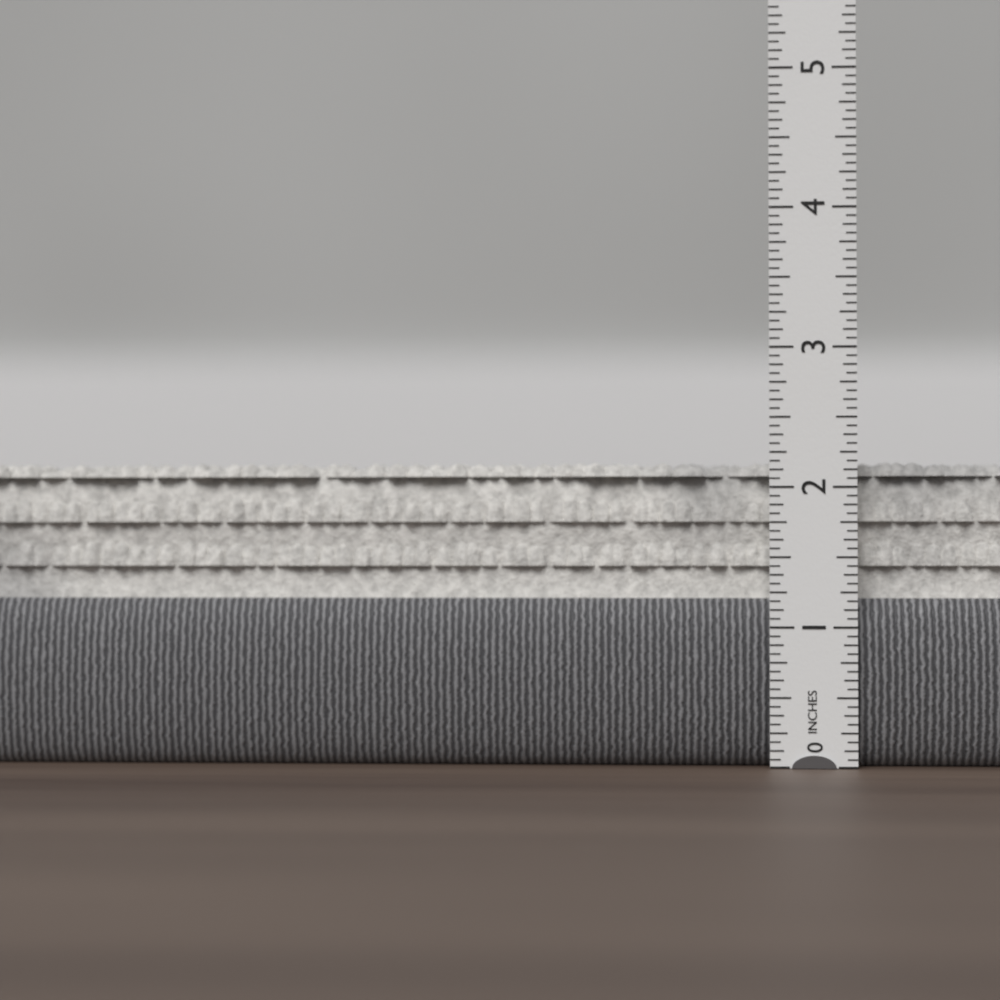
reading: 2.1875 in
